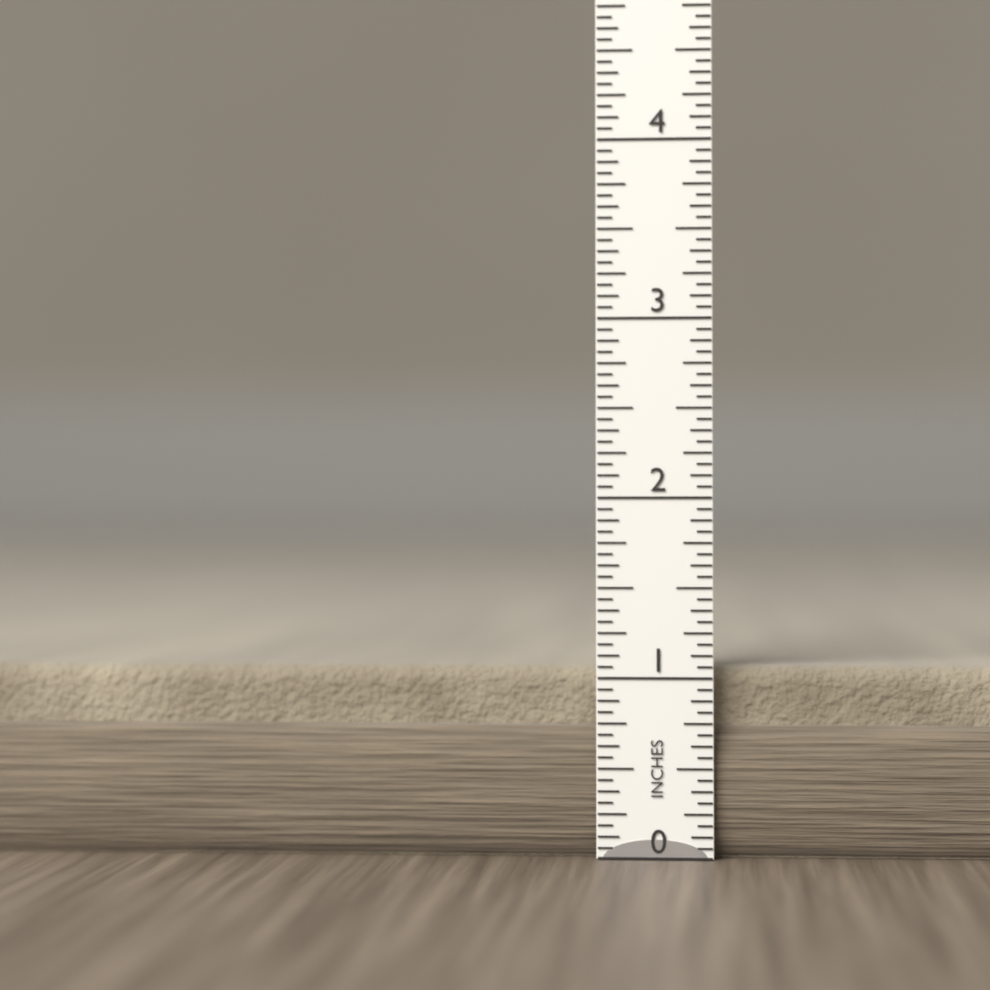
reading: 1.0625 in
